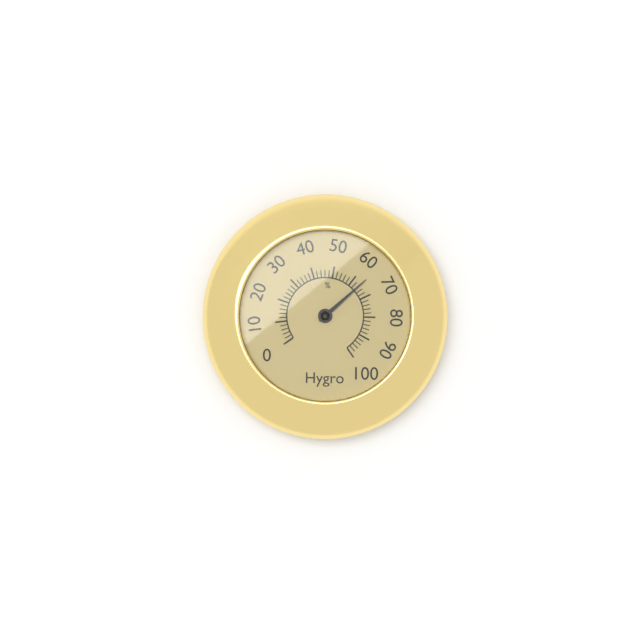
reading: 64 %
